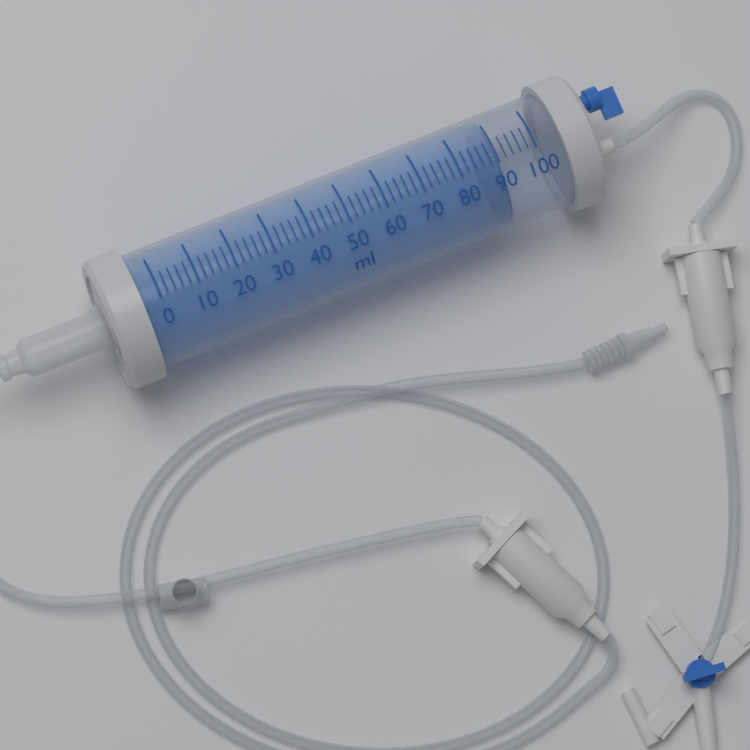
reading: 90 ml
